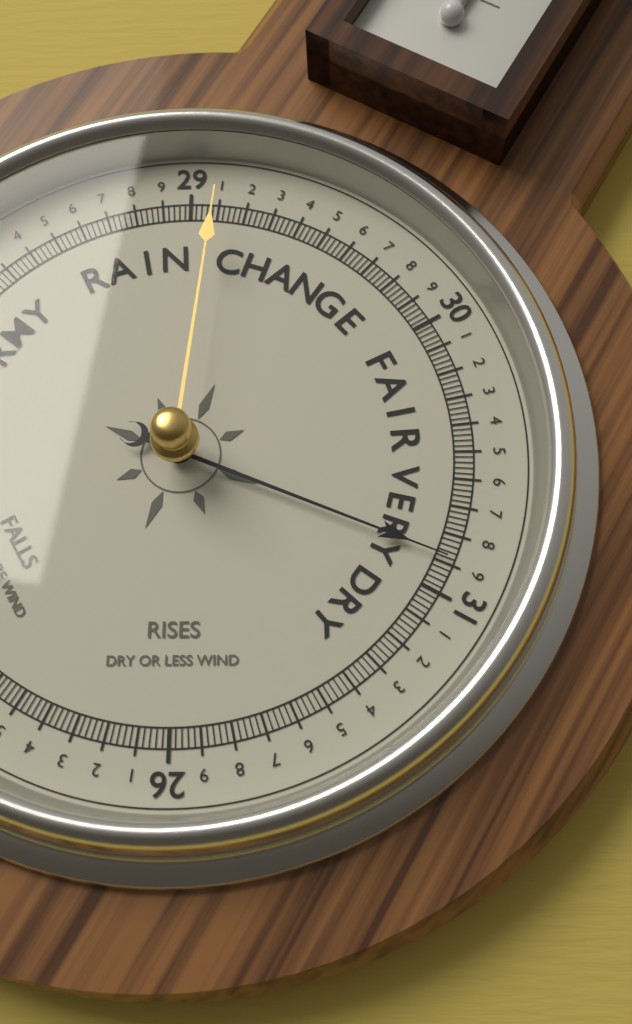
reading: 30.88 (no unit)
